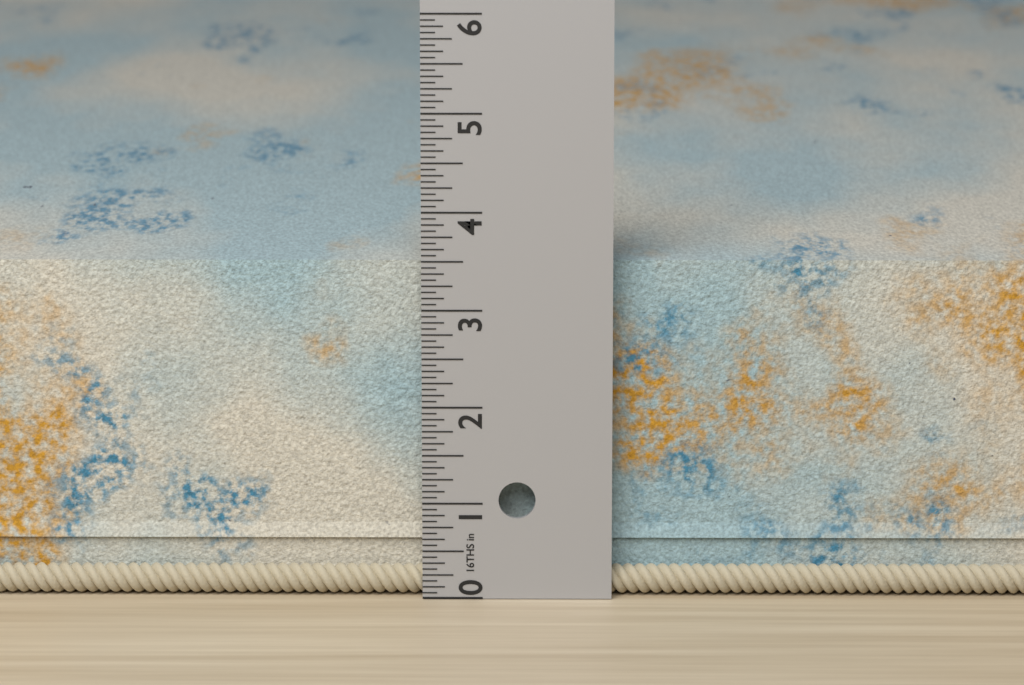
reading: 3.5625 in
